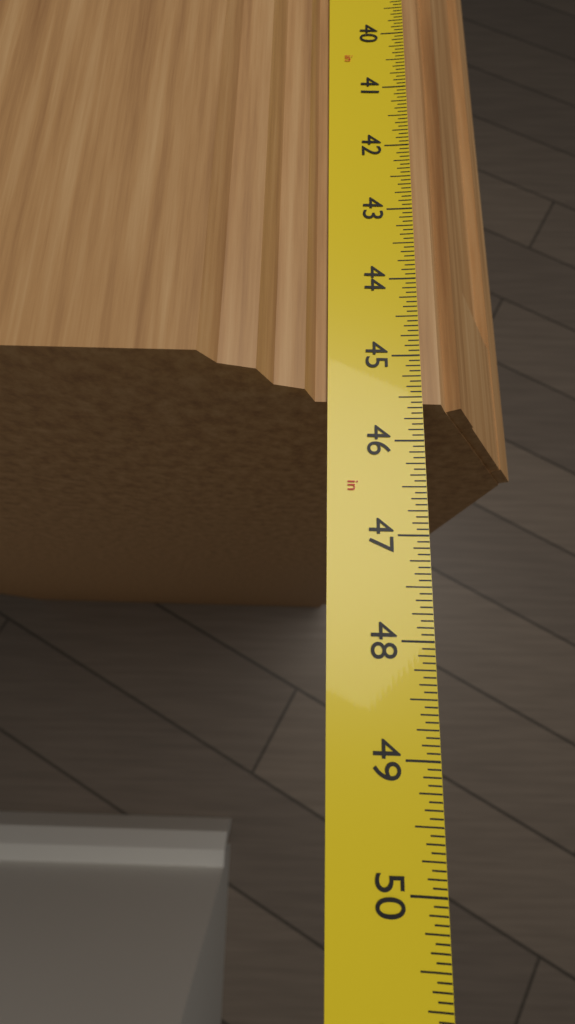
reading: 45.5625 in
